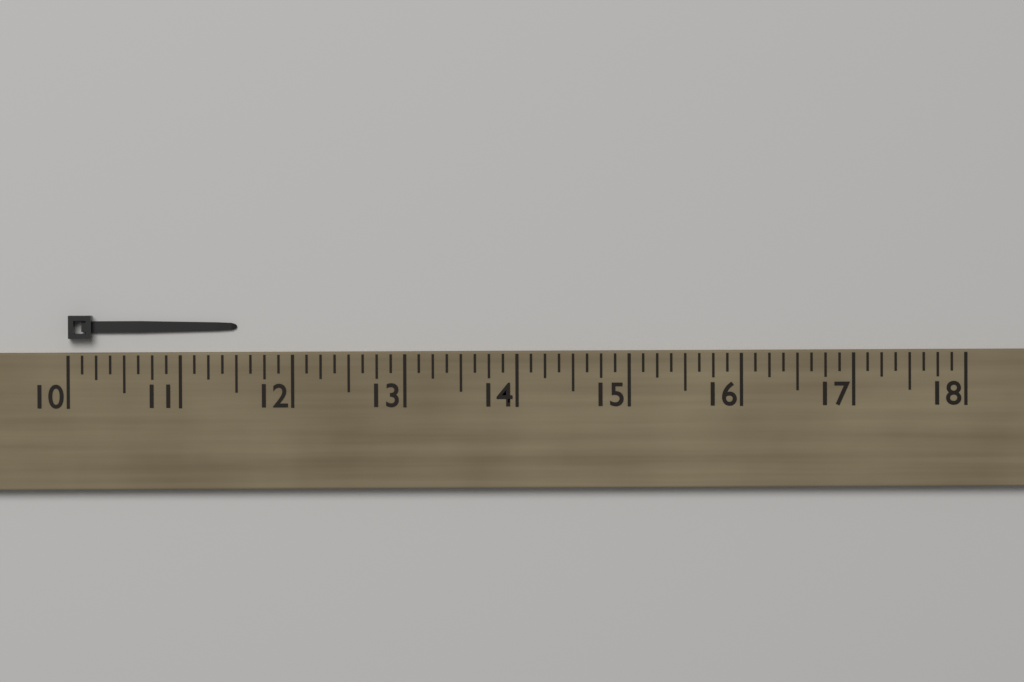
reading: 11.500 (no unit)
